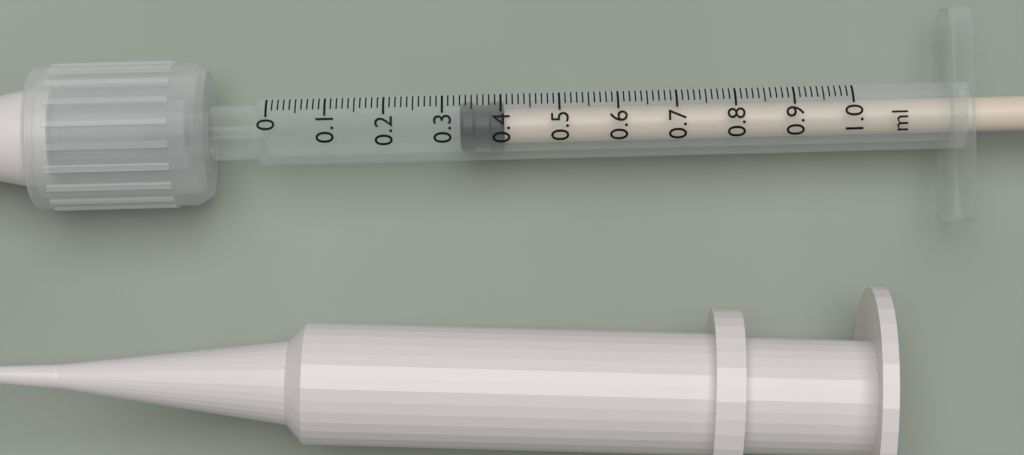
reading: 0.33 ml
